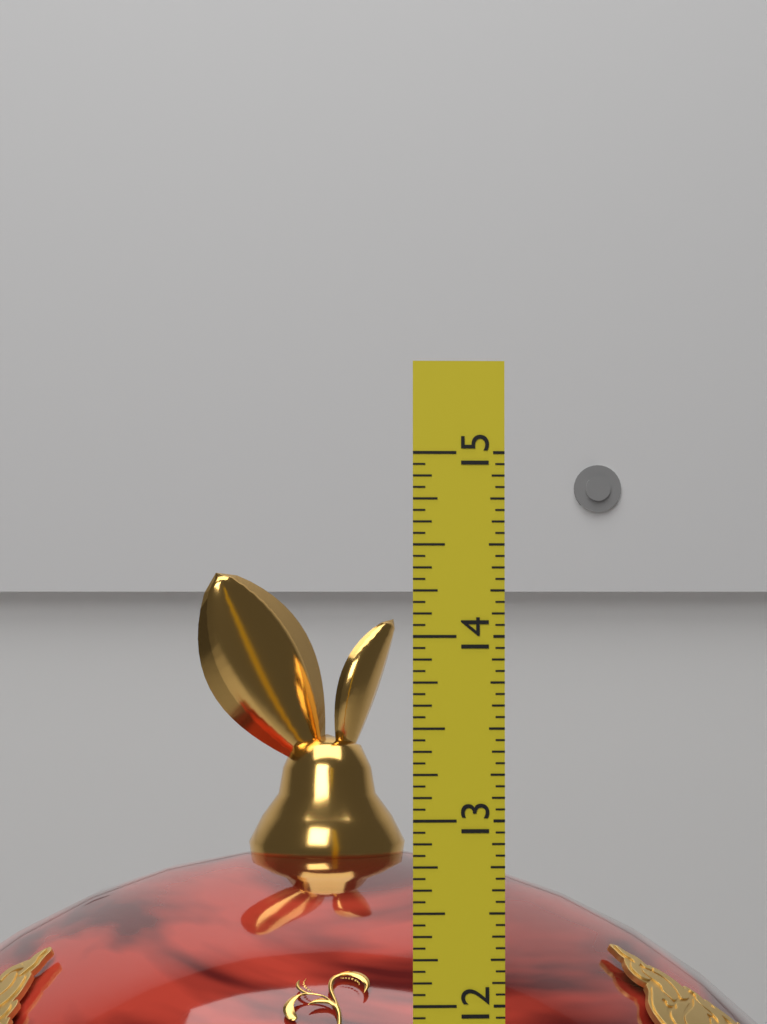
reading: 14.3750 (no unit)
